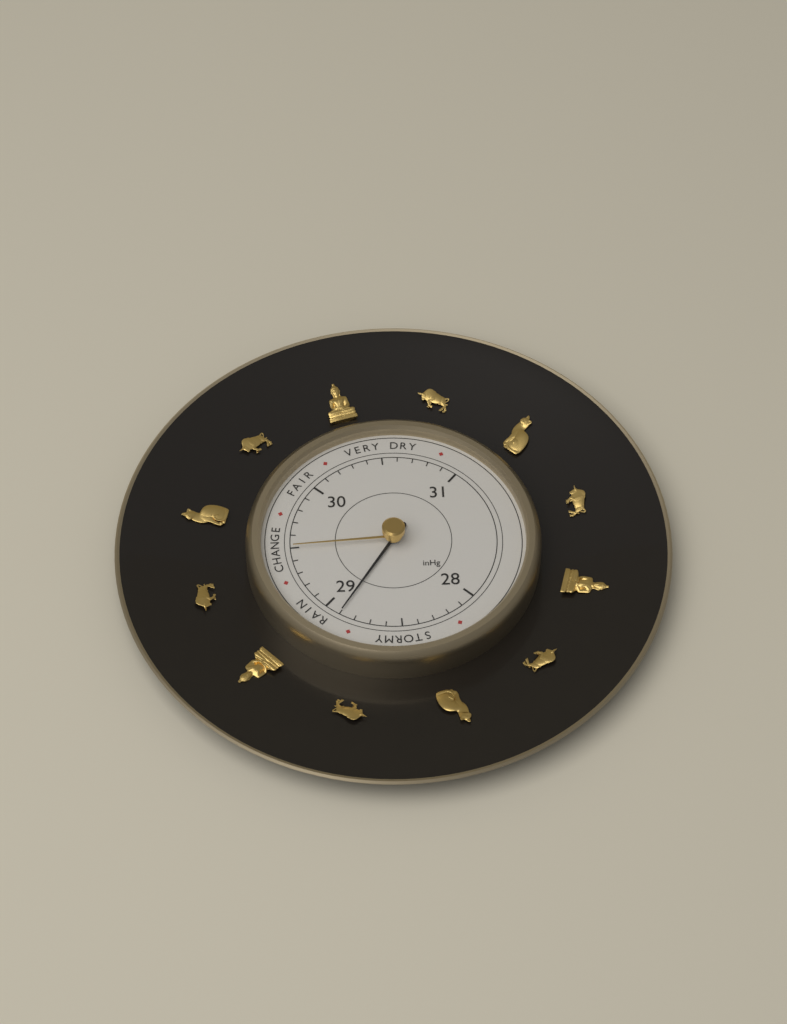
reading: 28.9 inHg
